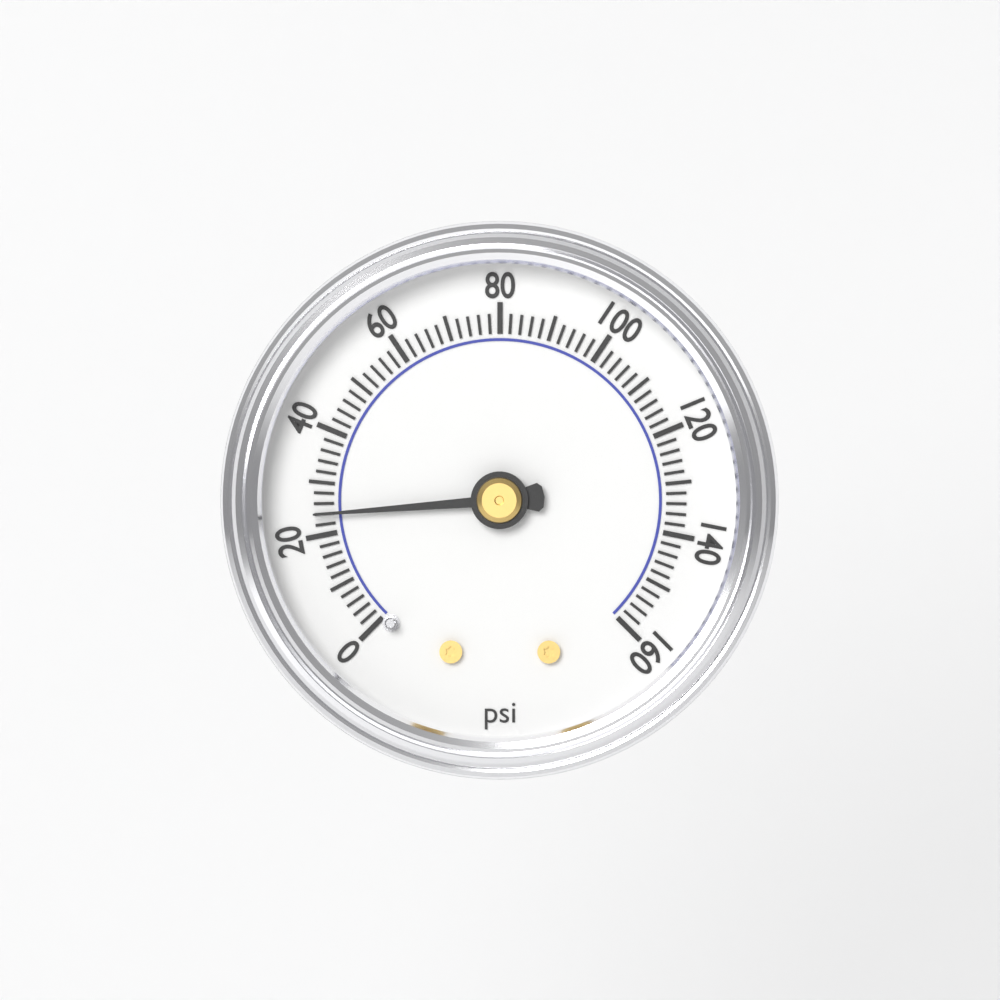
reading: 24 psi
